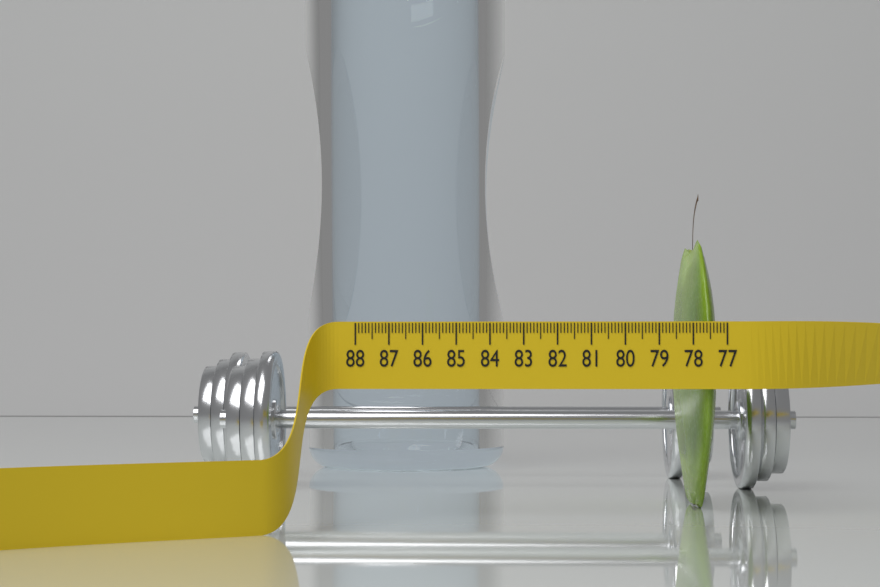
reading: 78.0 (no unit)
